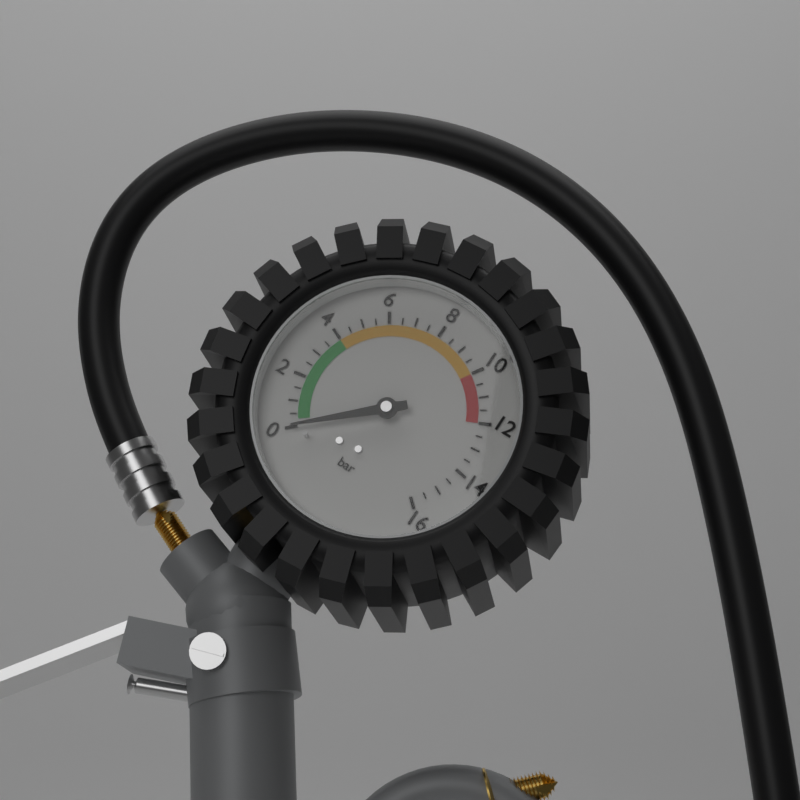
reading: 0.0 bar
